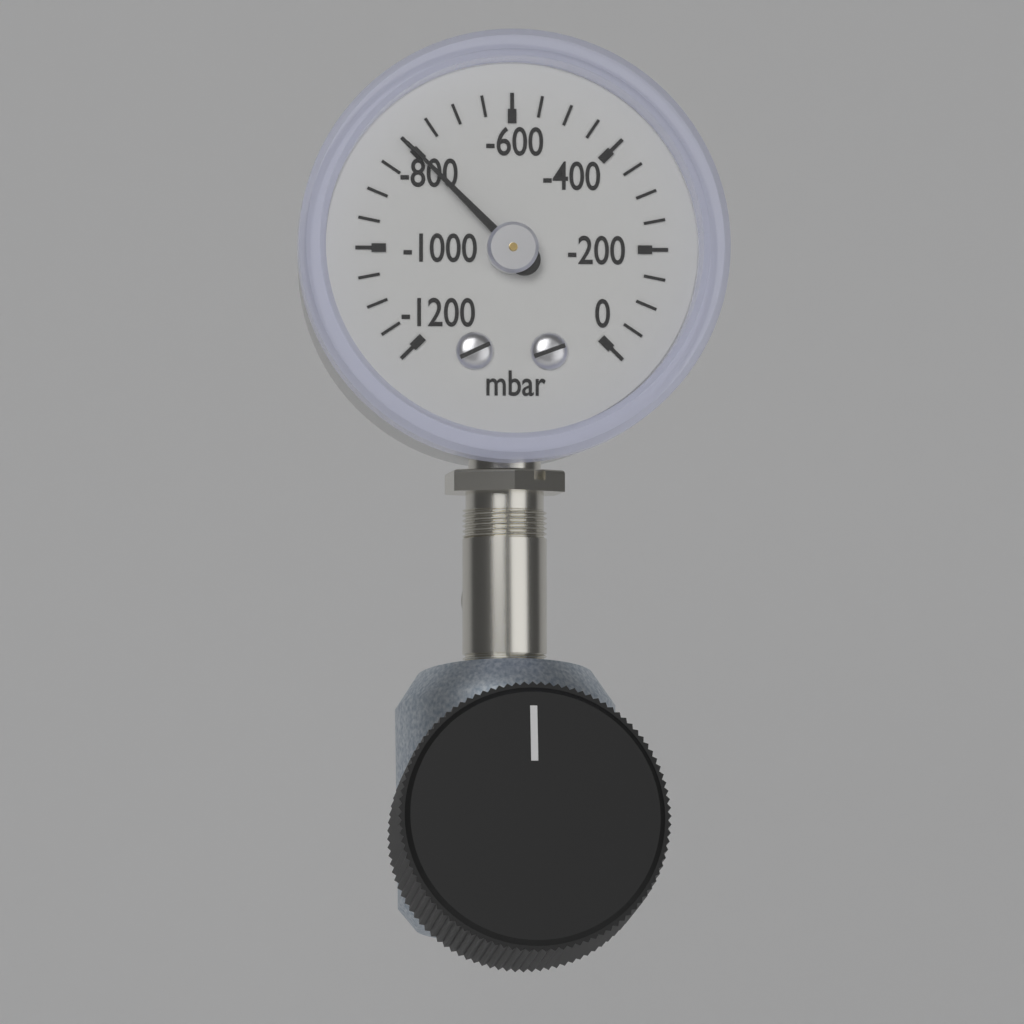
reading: -800 mbar
